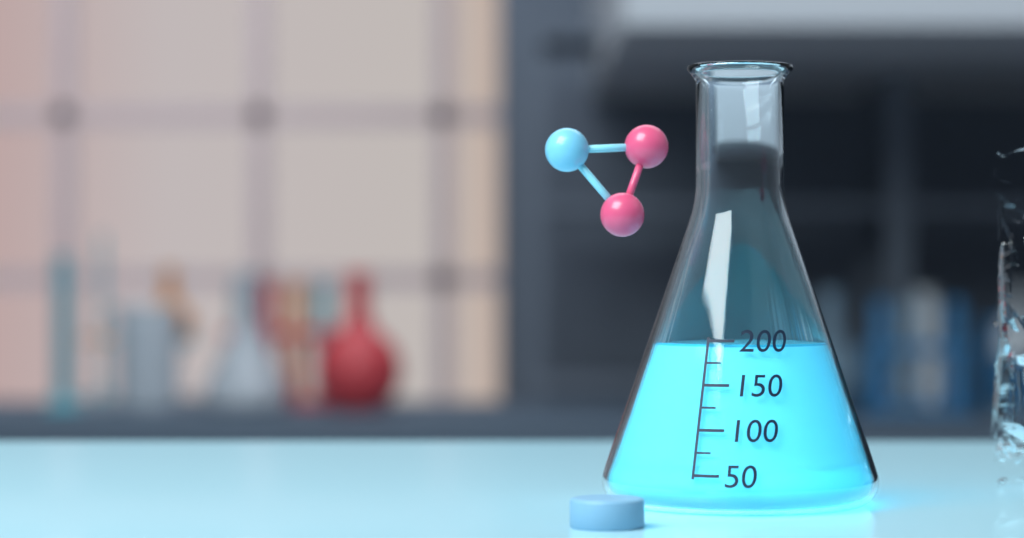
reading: 195 (no unit)
